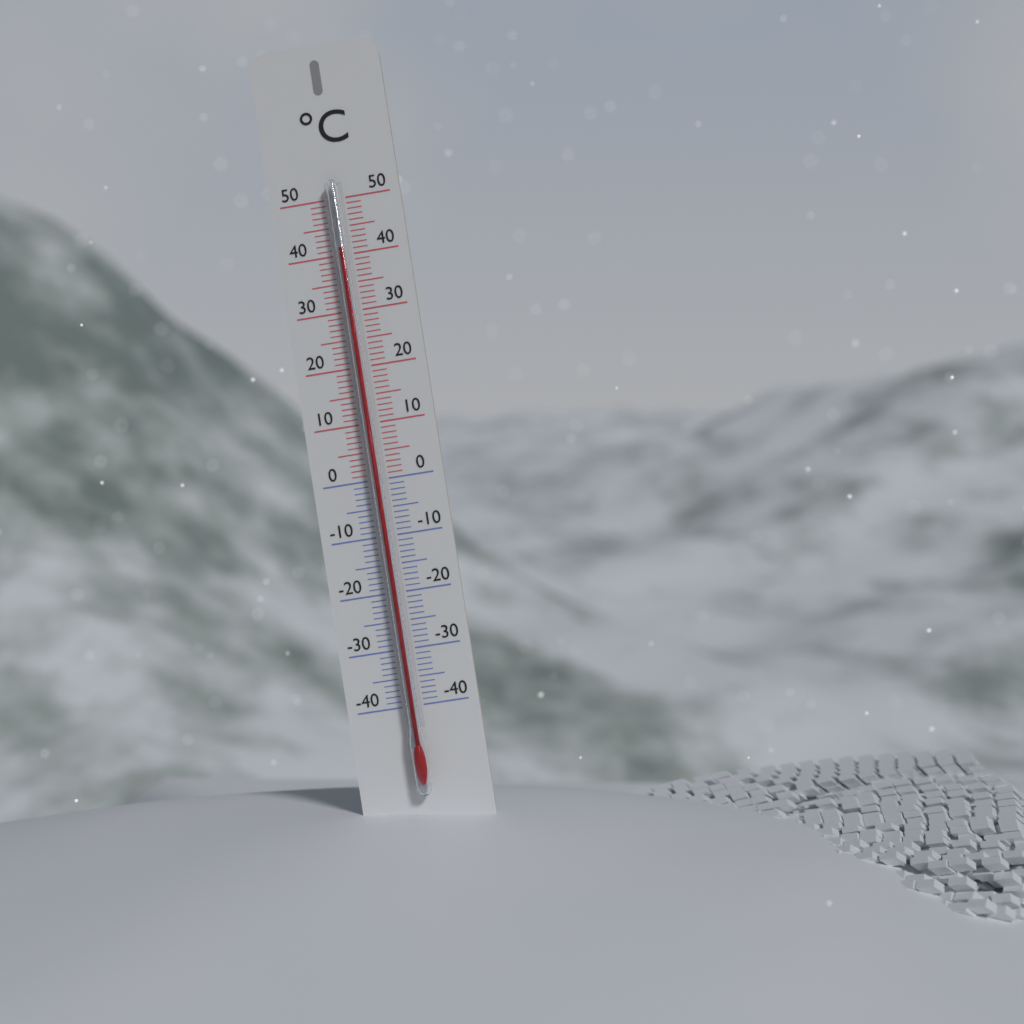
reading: 41 °C
